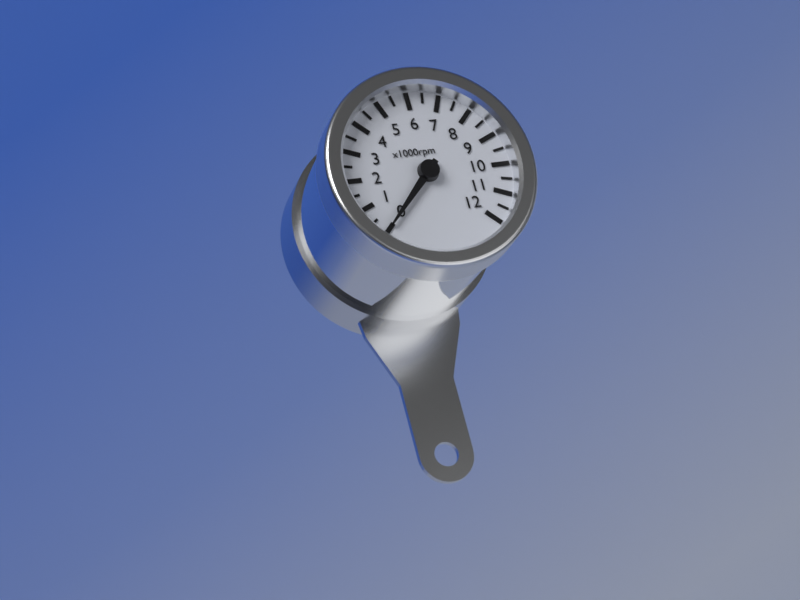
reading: 0 rpm
